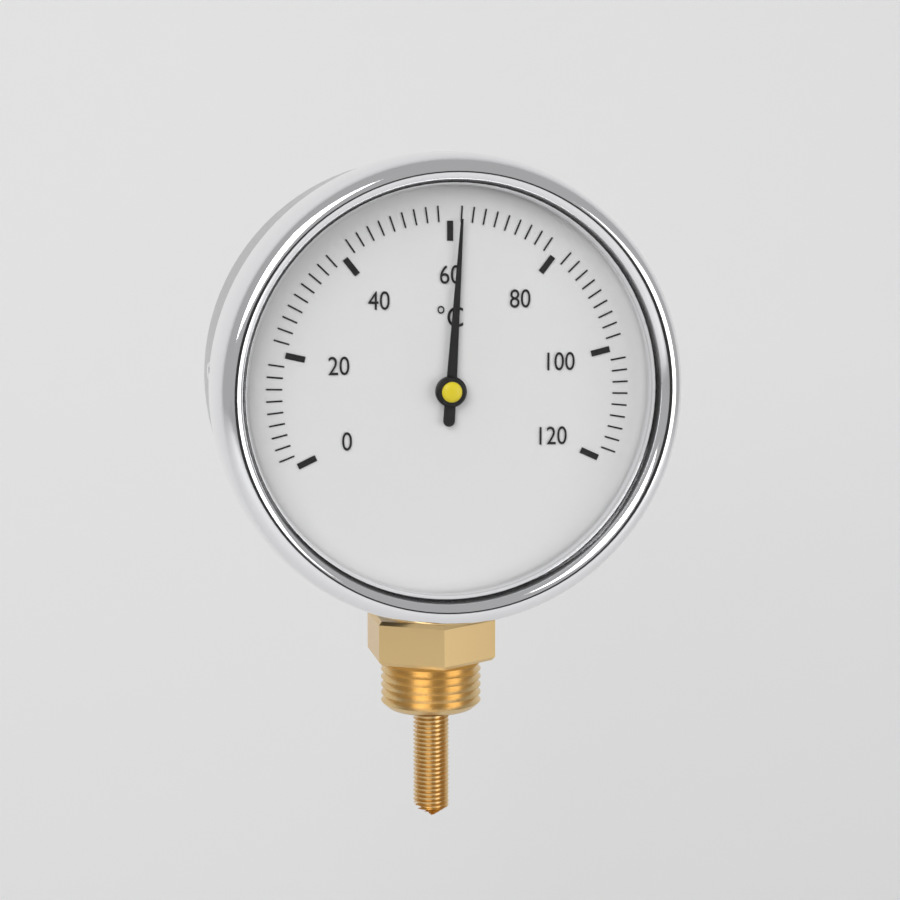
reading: 62 °C
